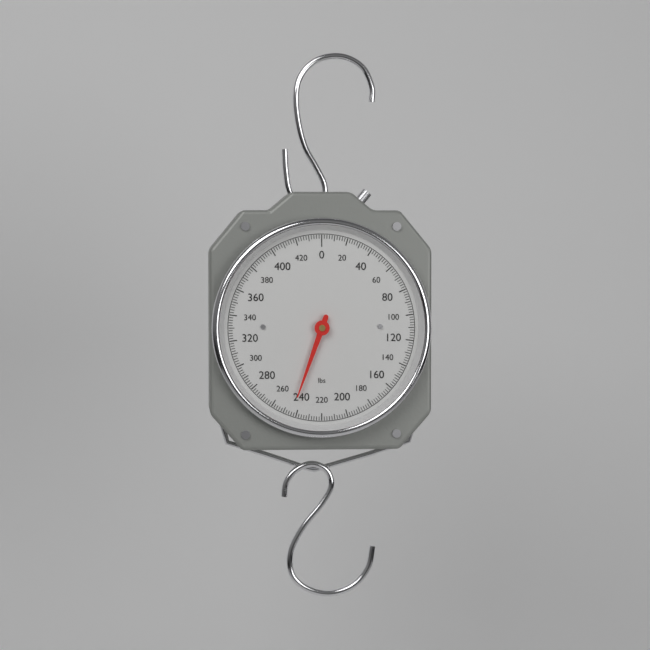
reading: 244 lbs
